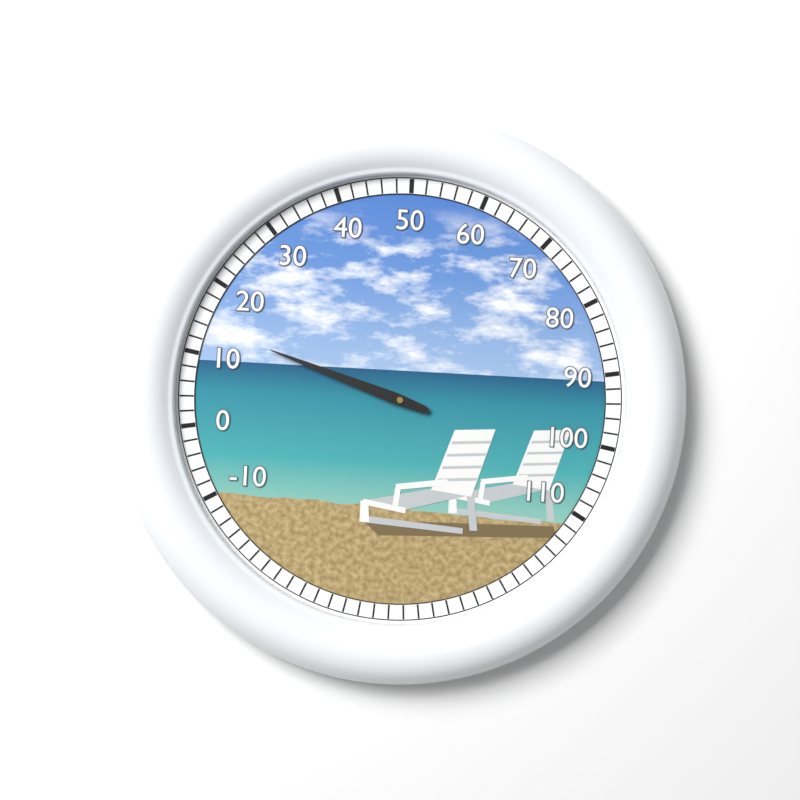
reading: 14 (no unit)
